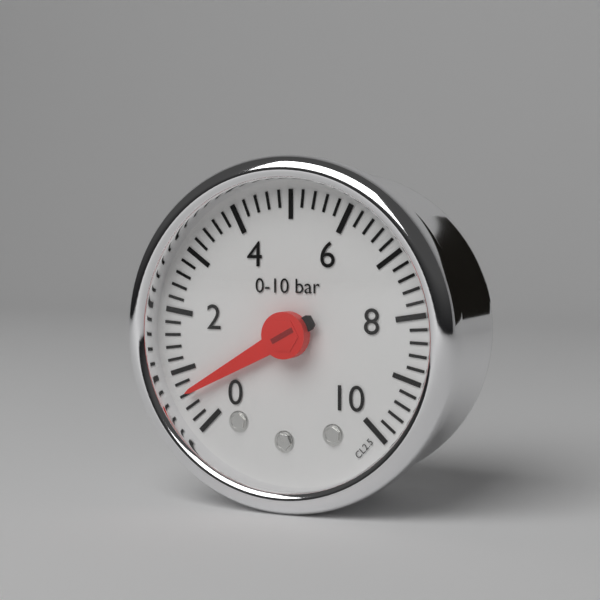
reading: 0.6 bar
